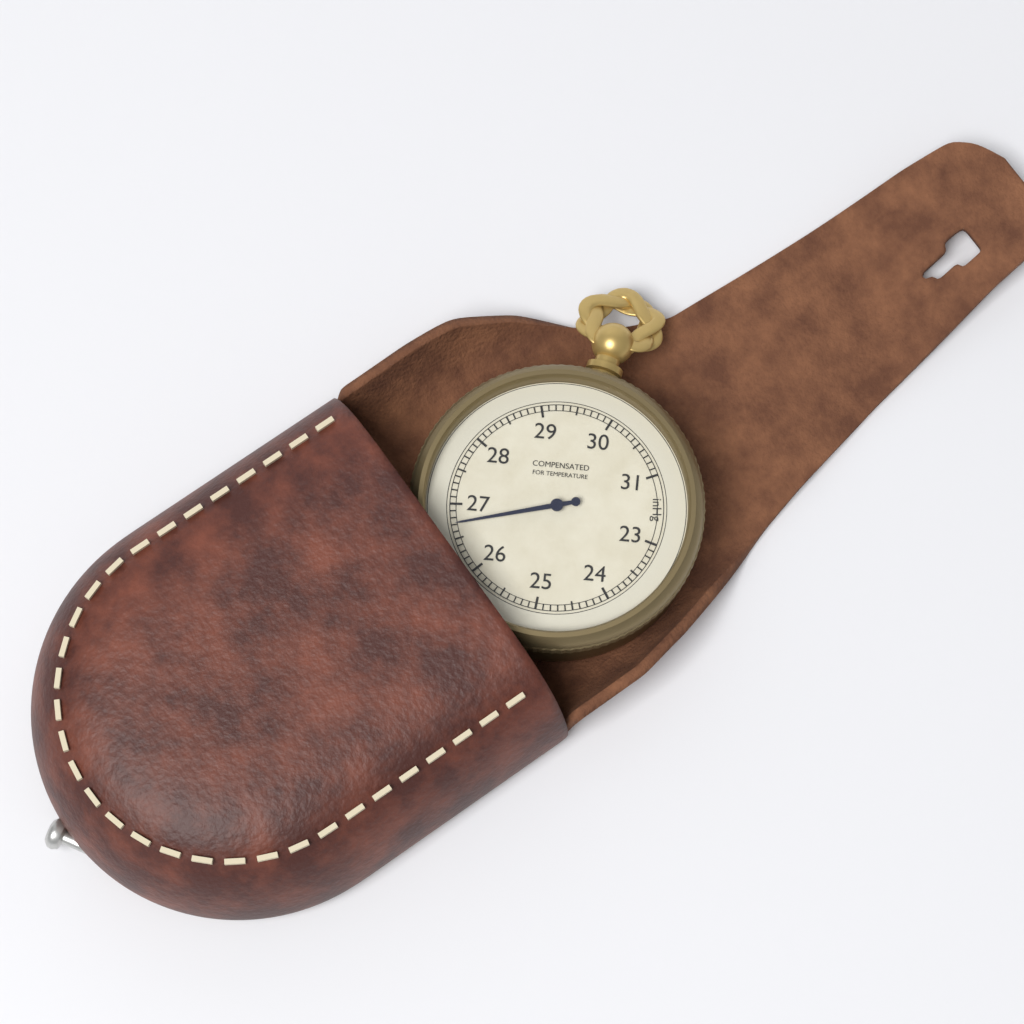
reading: 26.7 inHg
